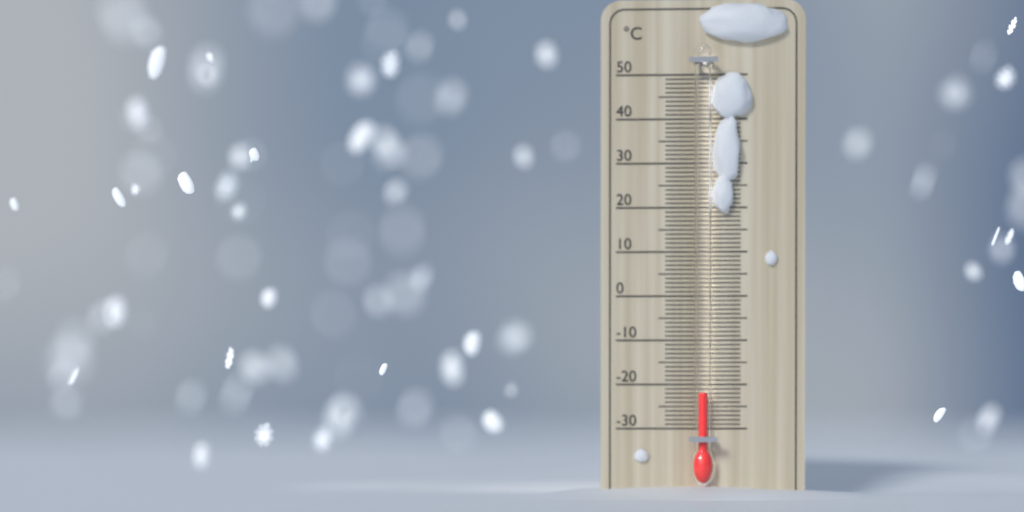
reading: -22 °C
